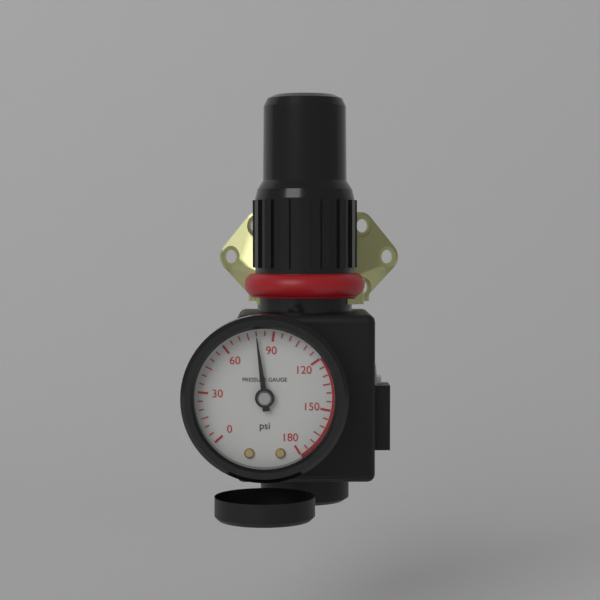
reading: 80 psi
